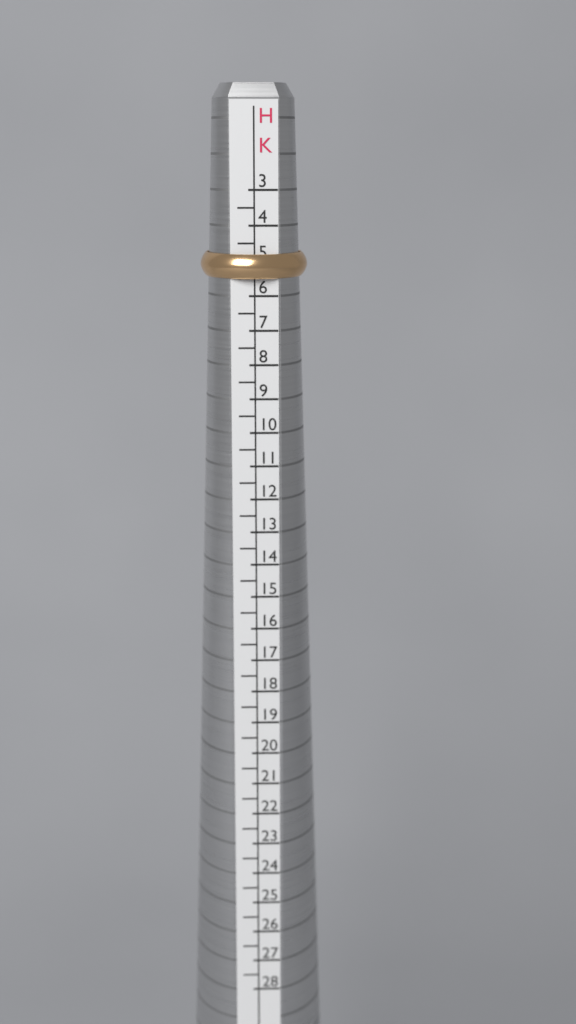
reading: 5.5 HK
